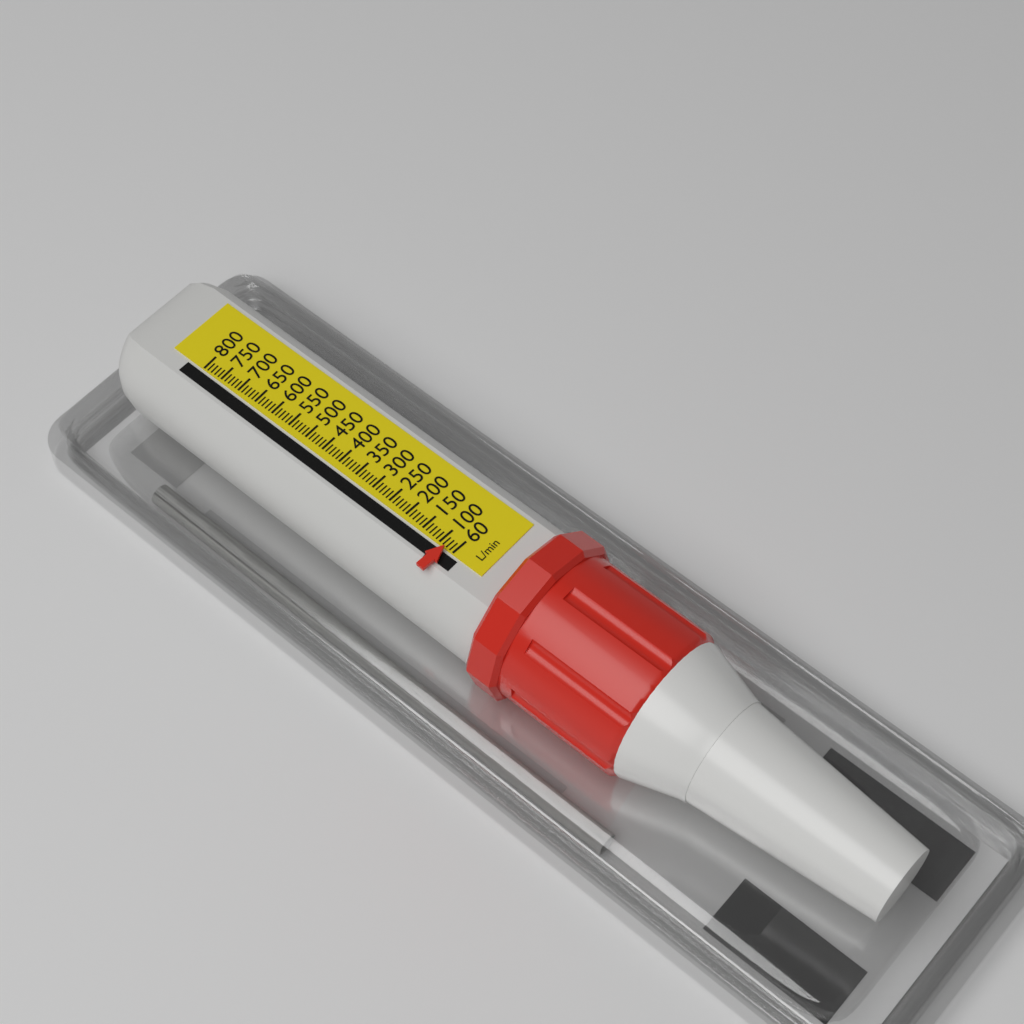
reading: 80 L/min
